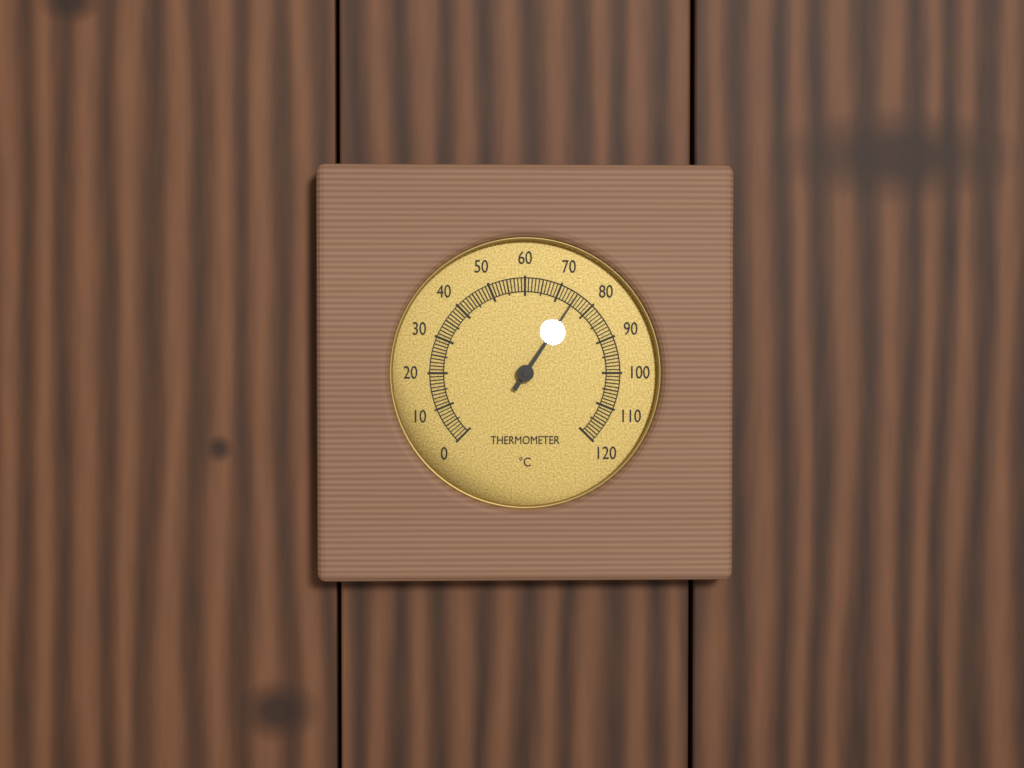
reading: 75 °C
